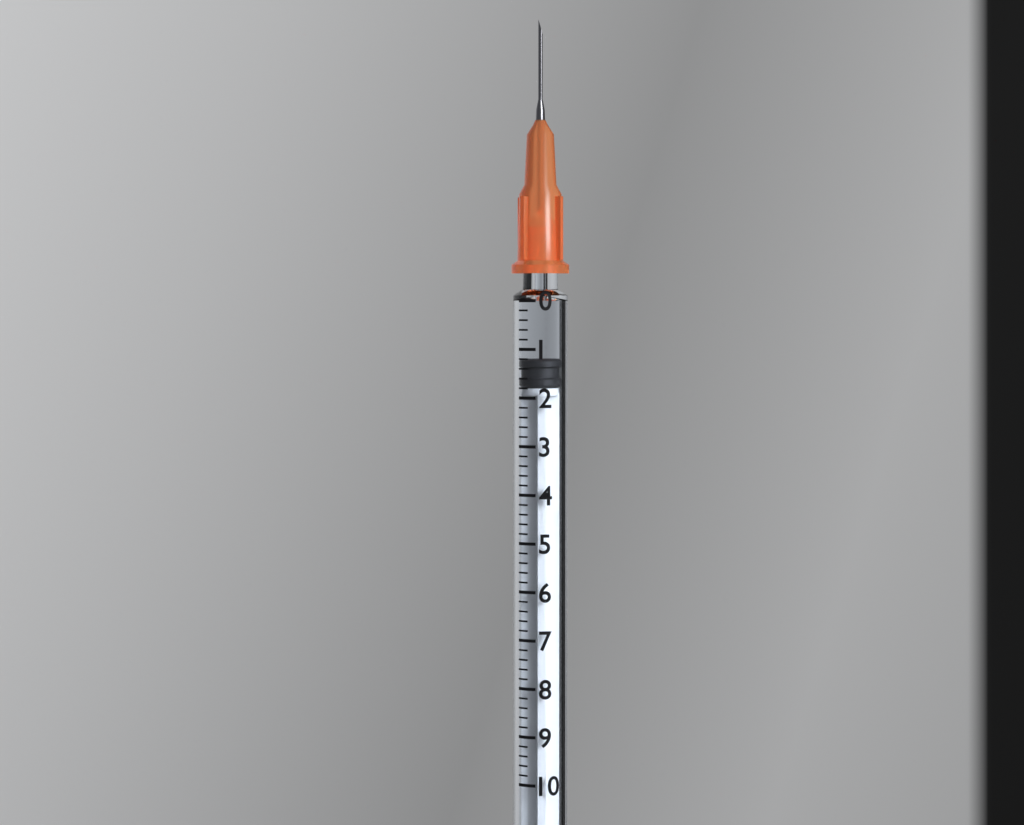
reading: 1.2 (no unit)
